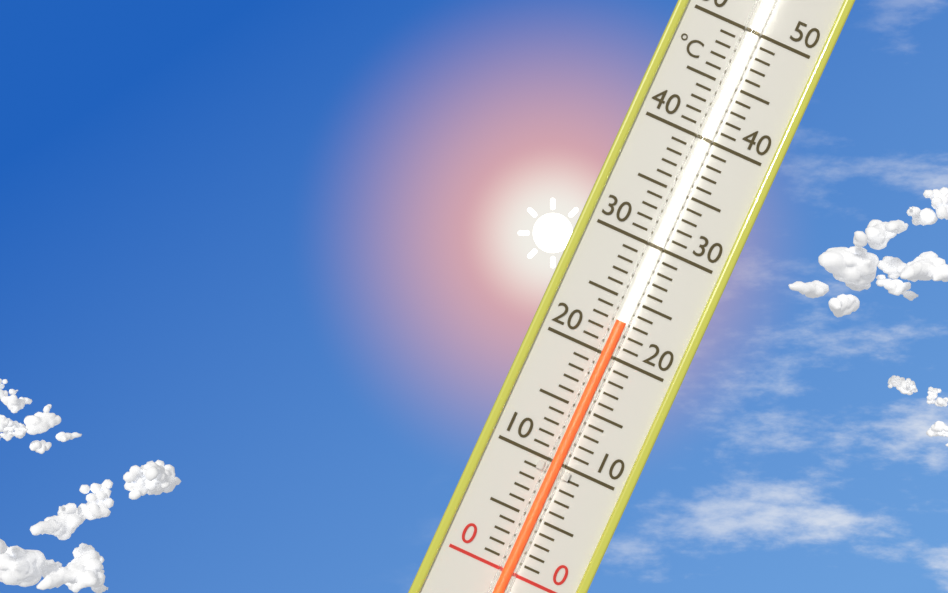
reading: 23 °C
